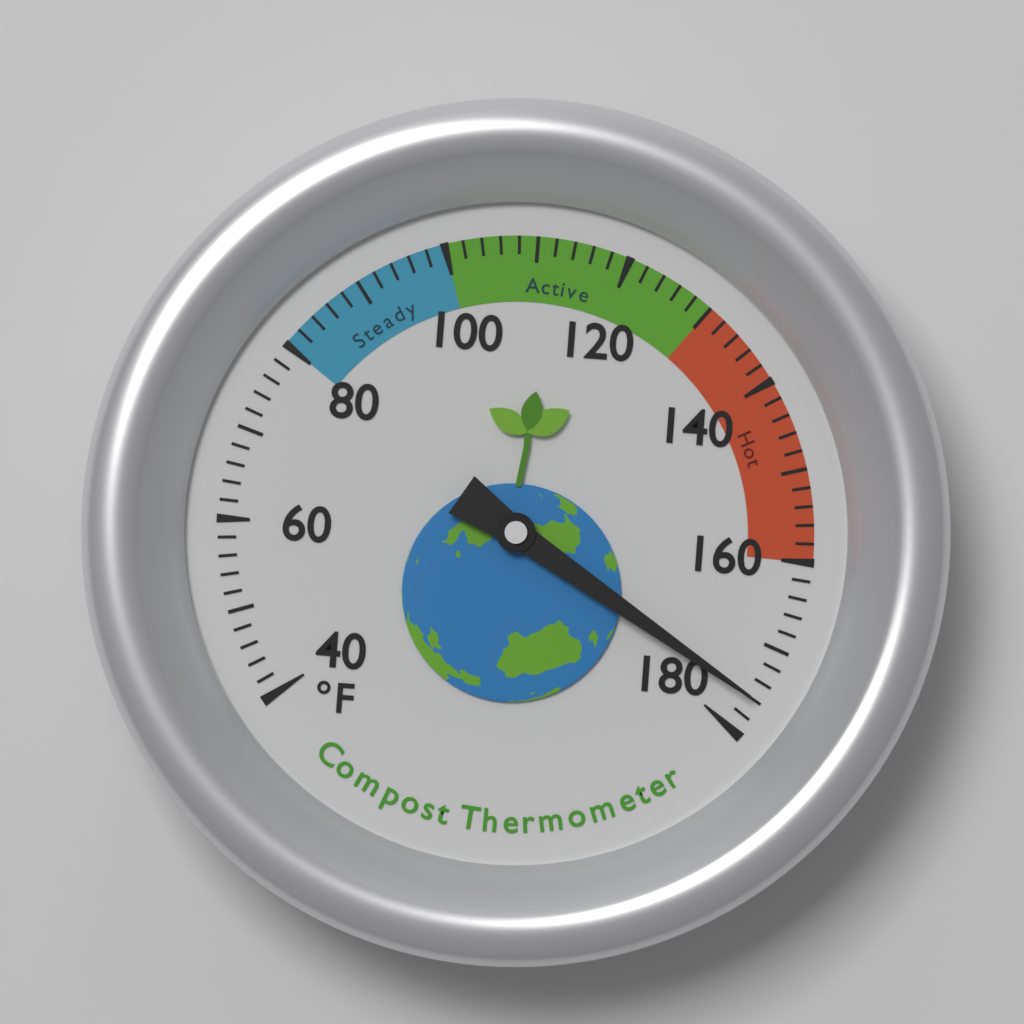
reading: 176 °F
